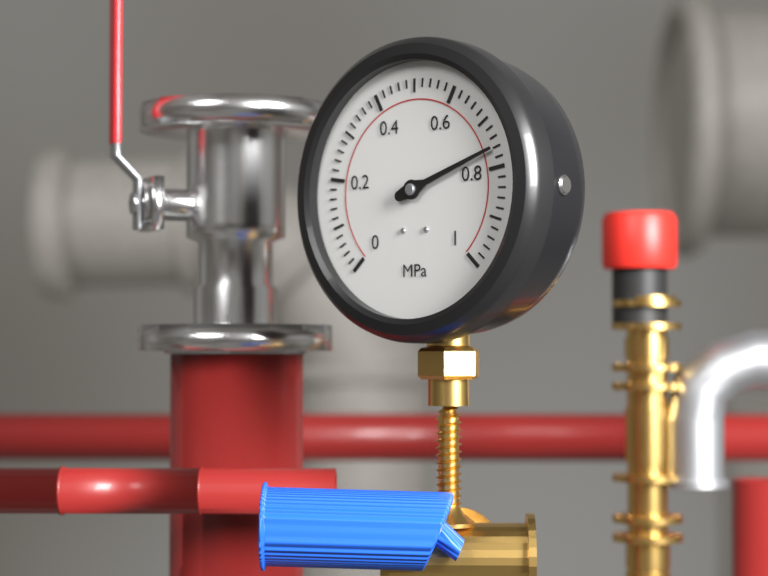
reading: 0.76 MPa
